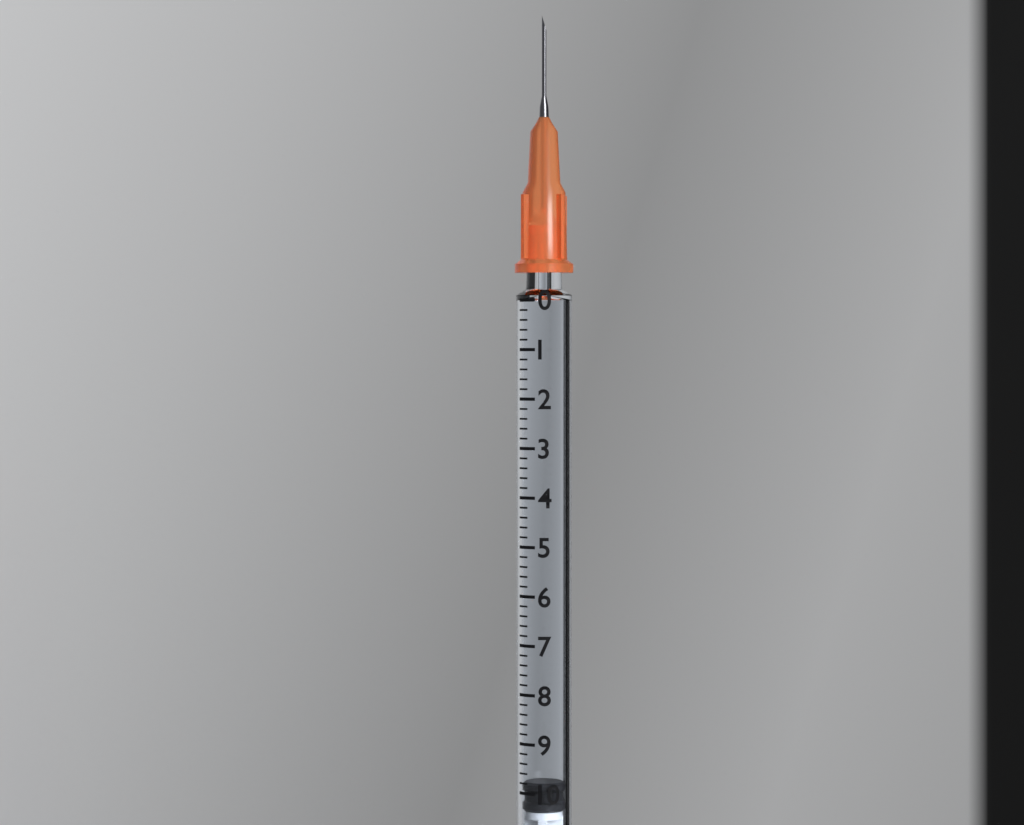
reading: 9.8 (no unit)
